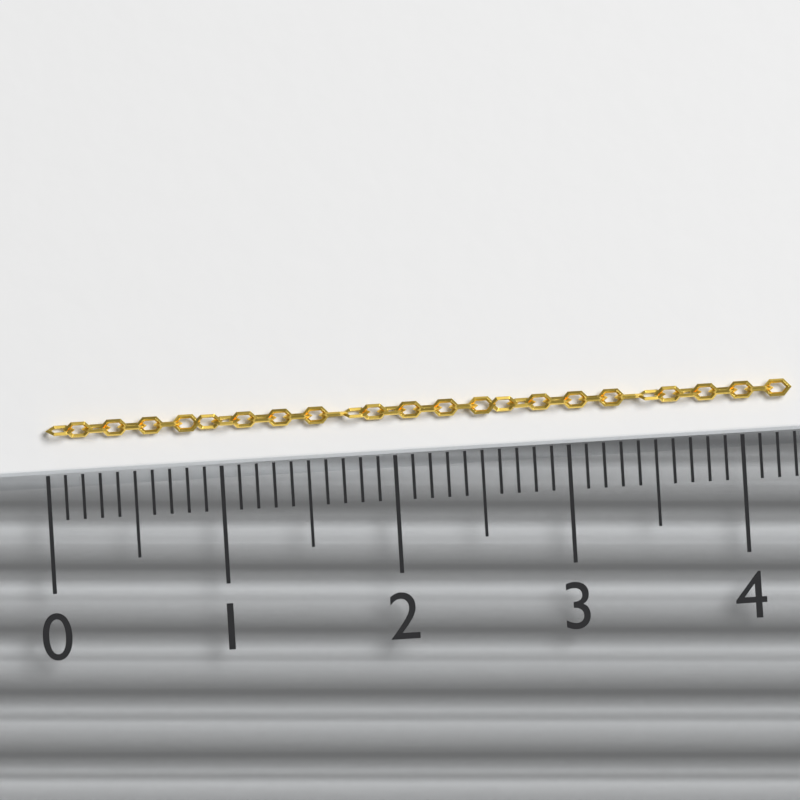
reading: 4.3 (no unit)
